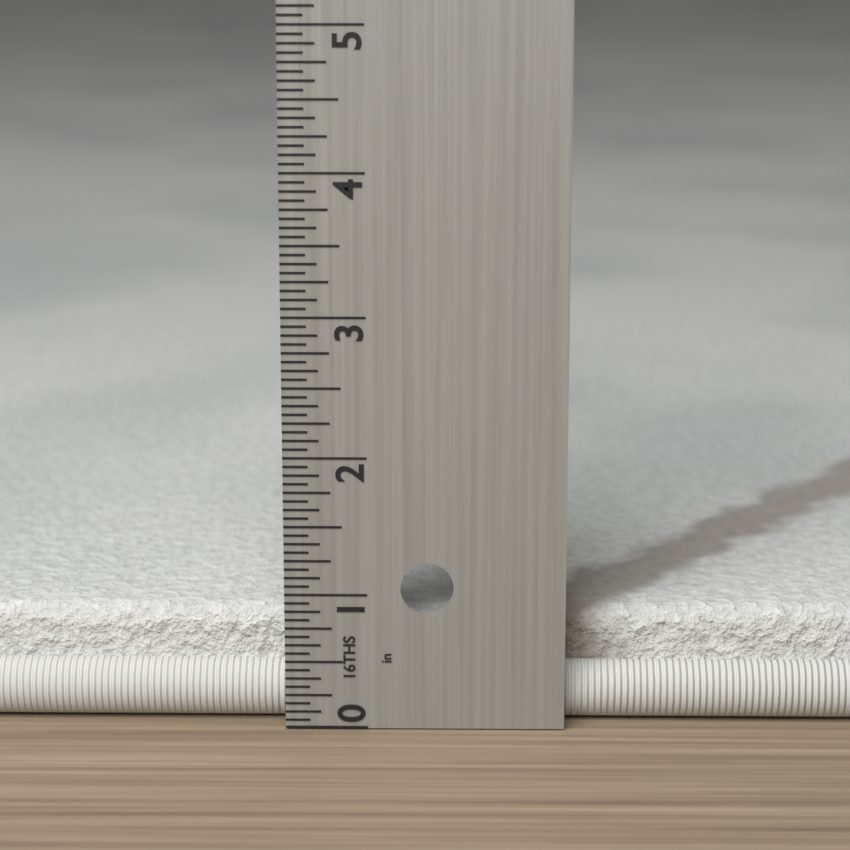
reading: 0.8125 in
